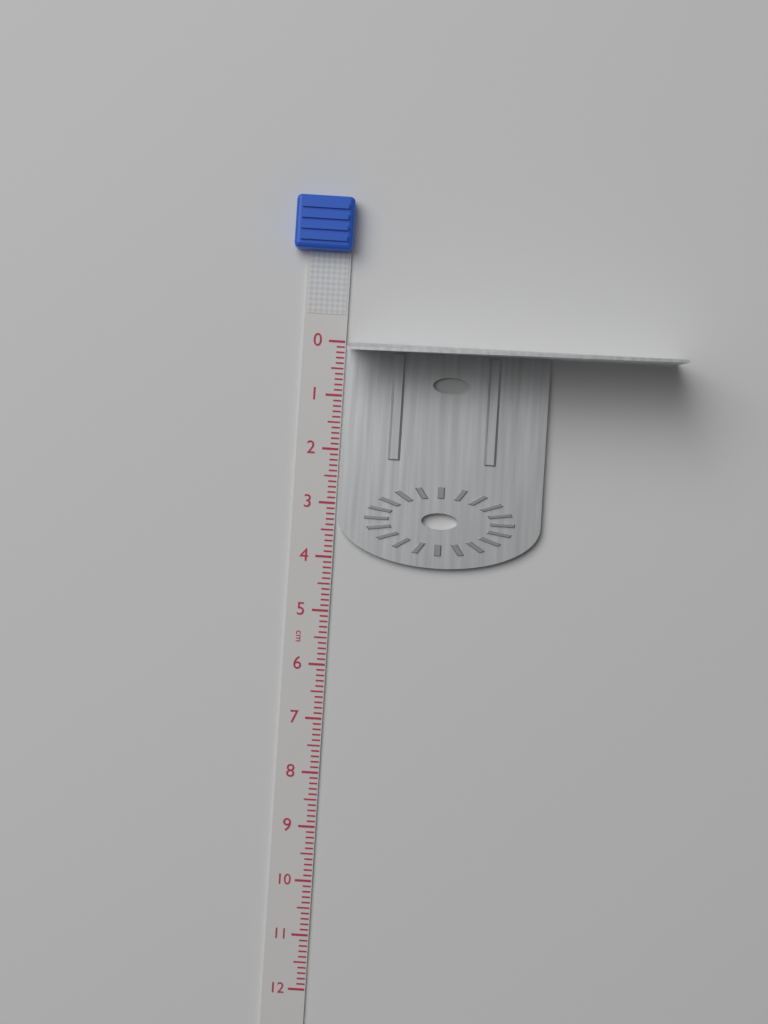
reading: 4.1 cm
